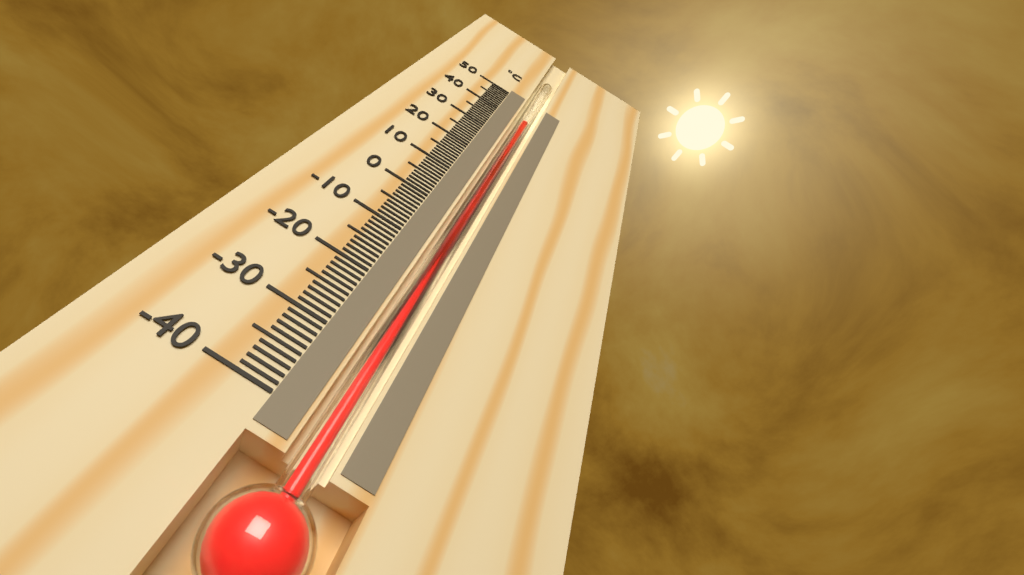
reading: 40 °C
